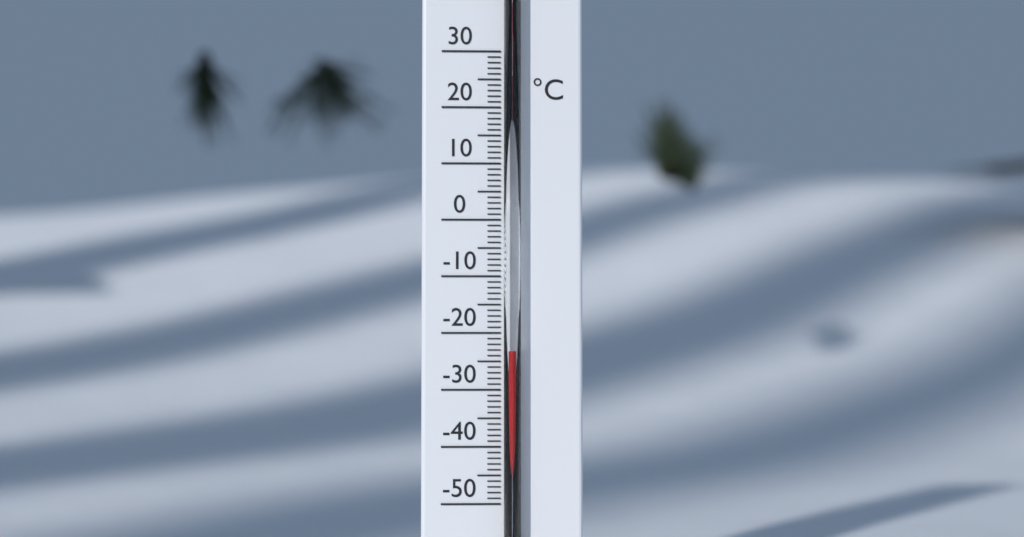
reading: -23 °C
